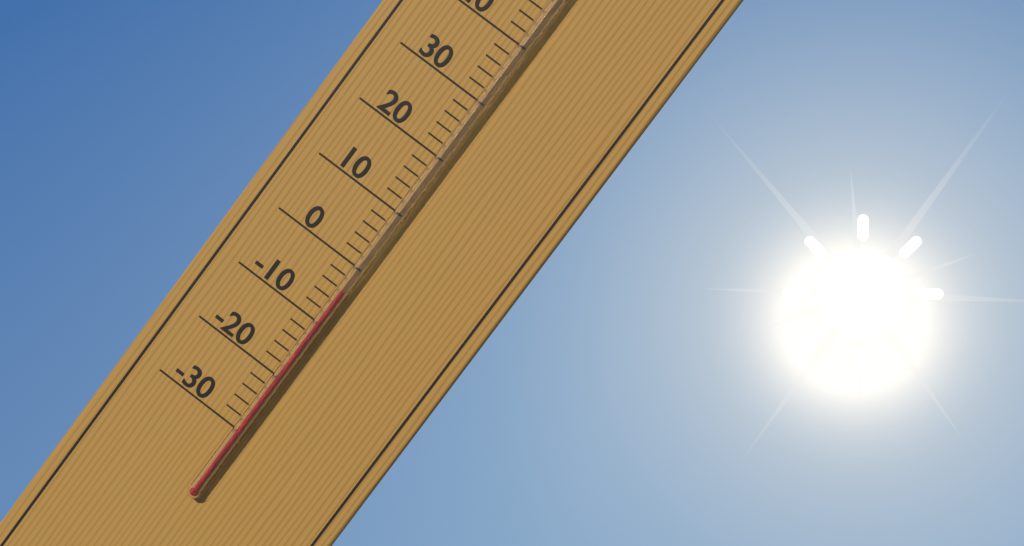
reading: -4 °C
